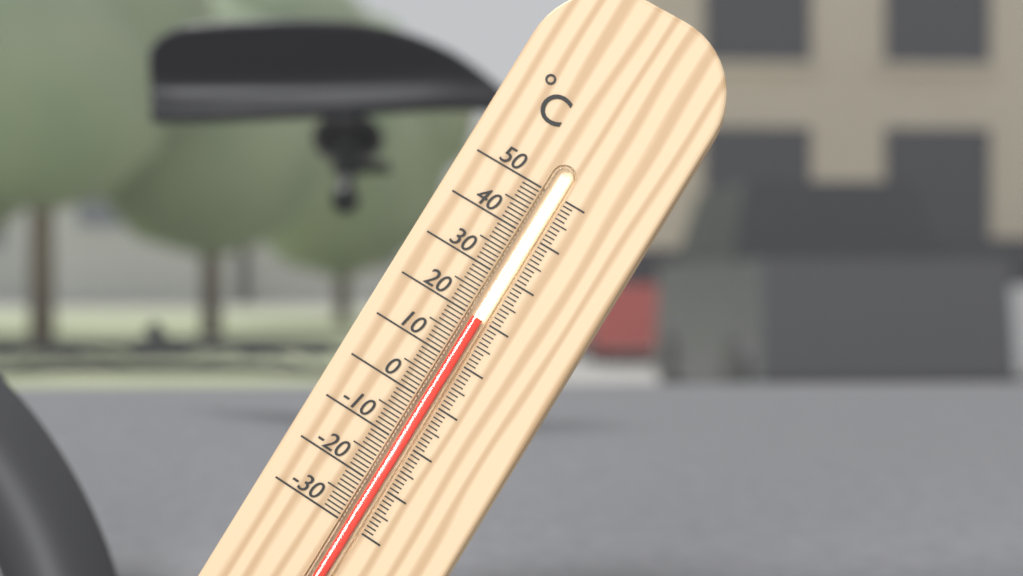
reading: 20 °C
